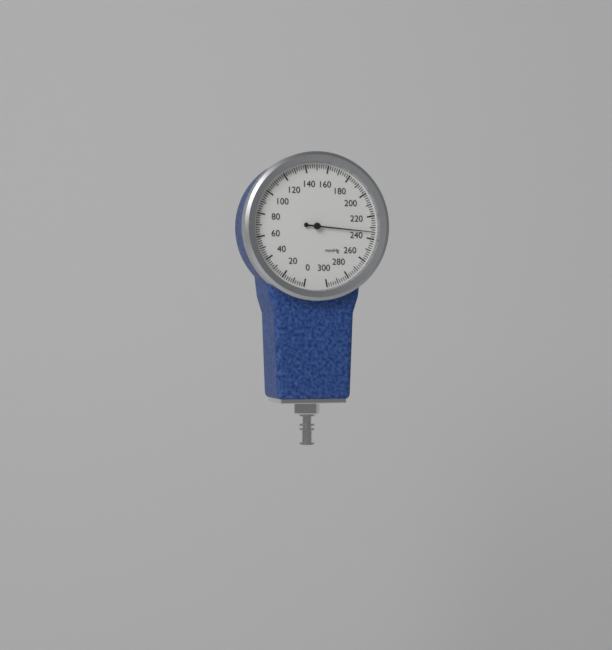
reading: 234 mmHg
